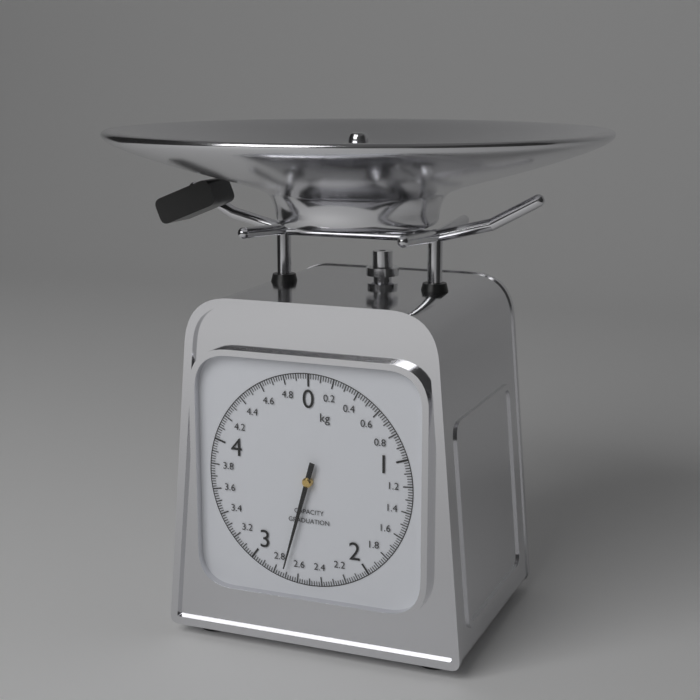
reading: 2.72 kg
